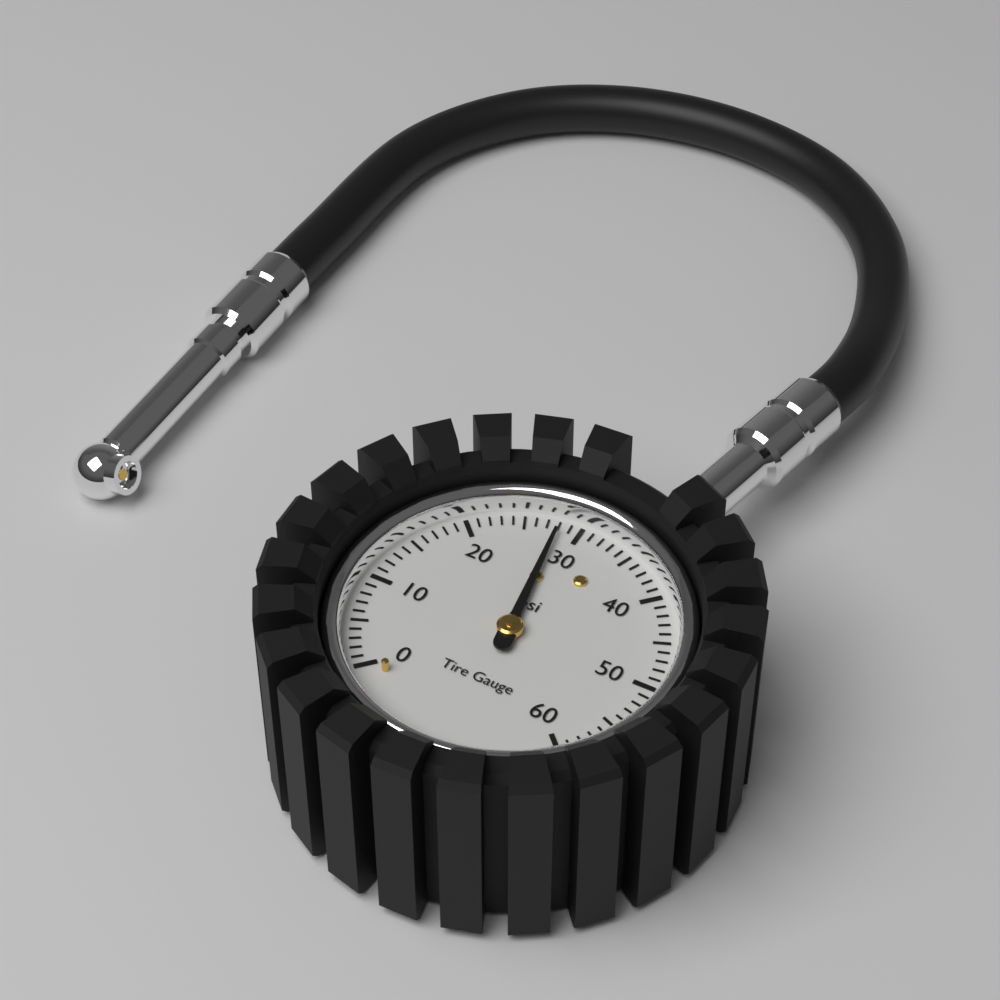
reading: 28 psi
